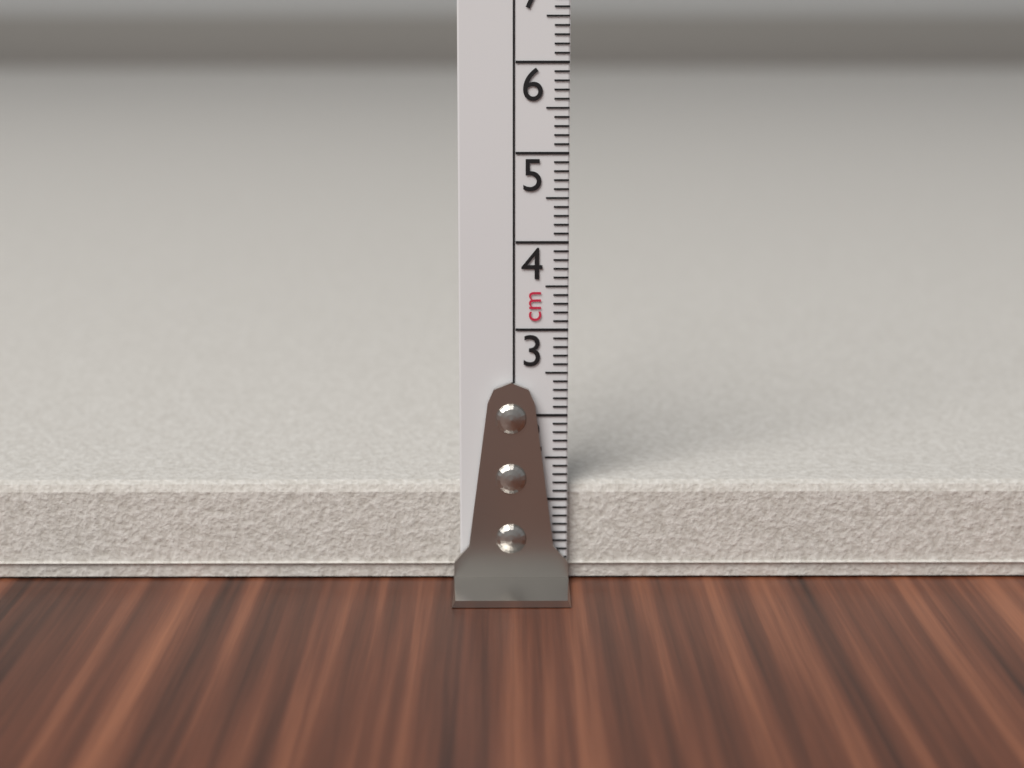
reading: 1.2 cm
